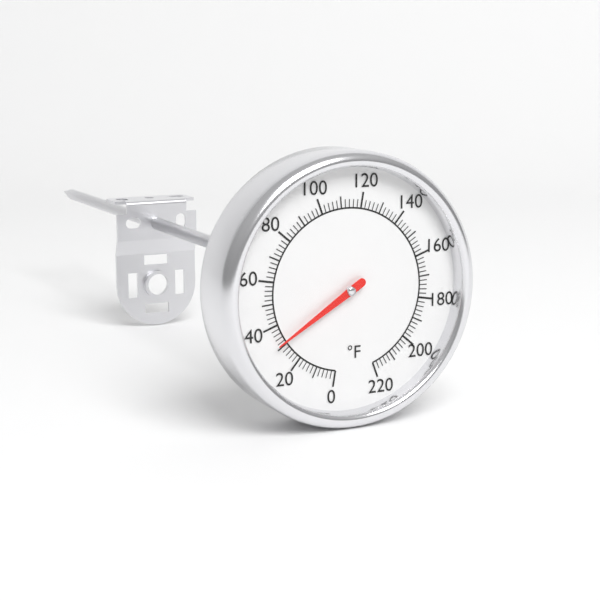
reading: 32 °F
